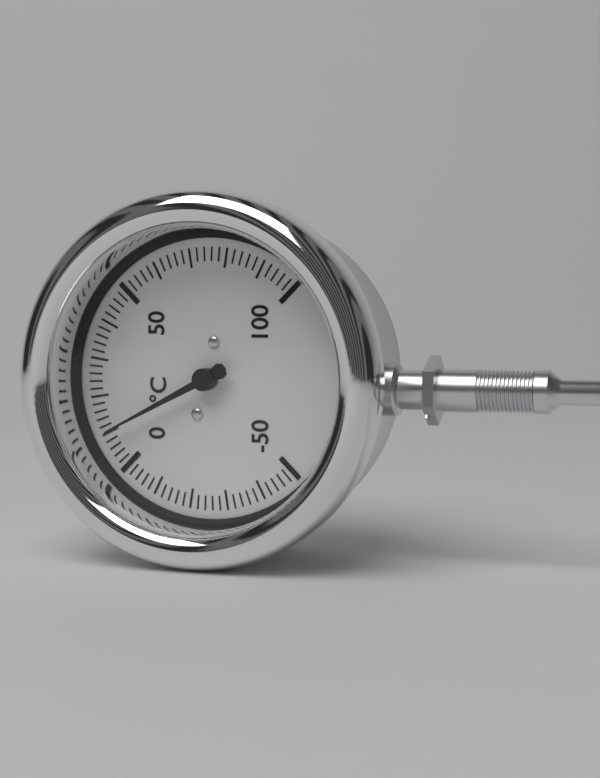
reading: 10 °C
